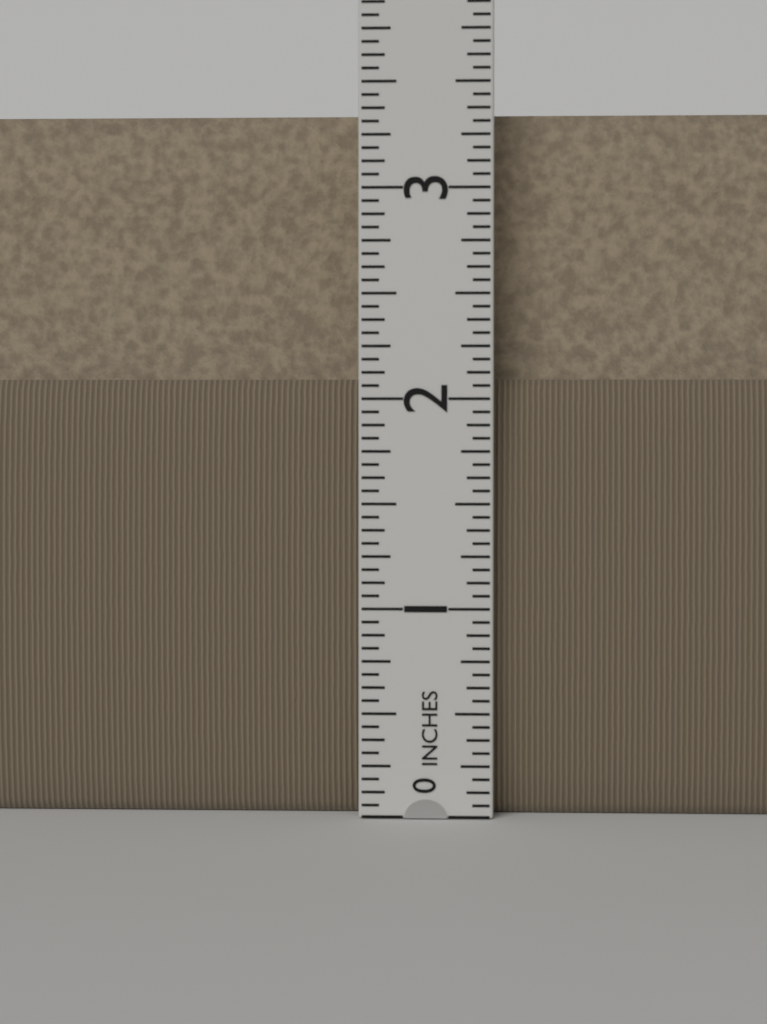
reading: 3.3750 in
